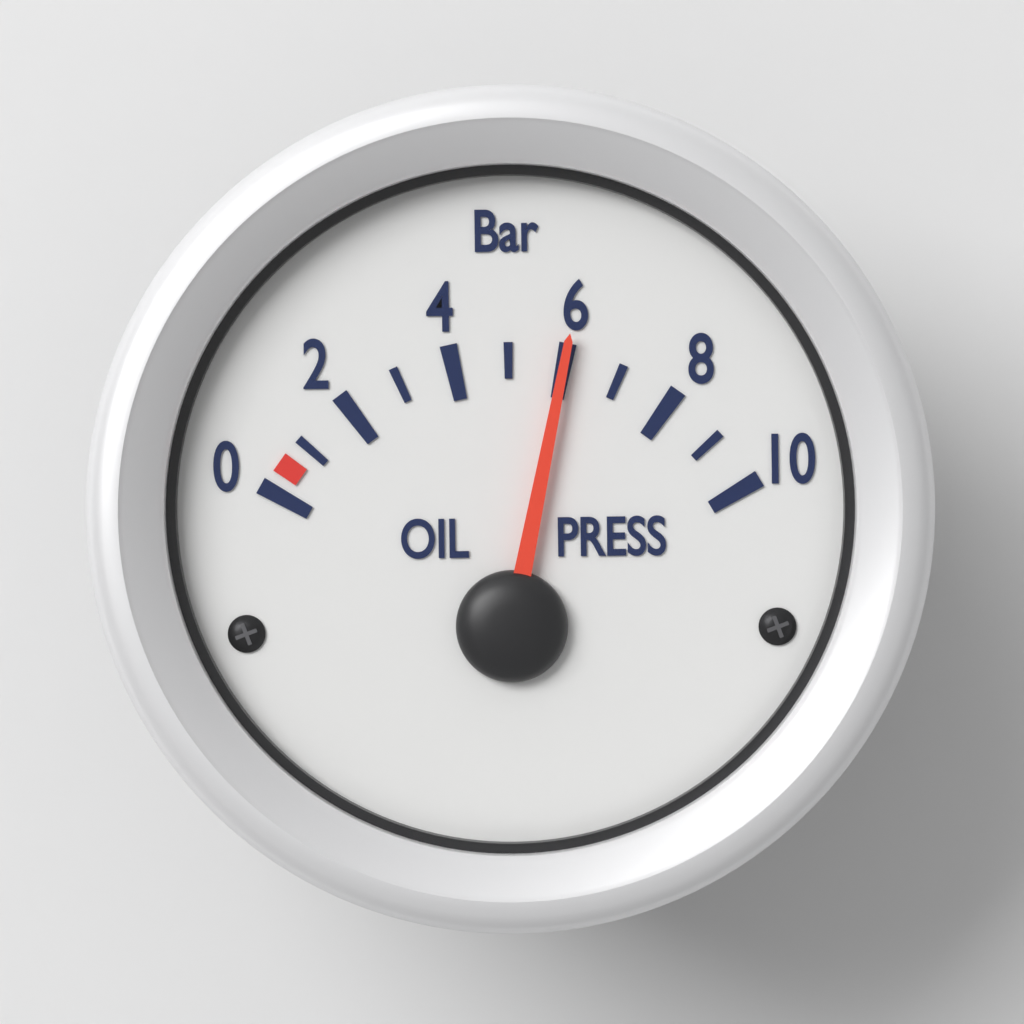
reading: 6 bar
